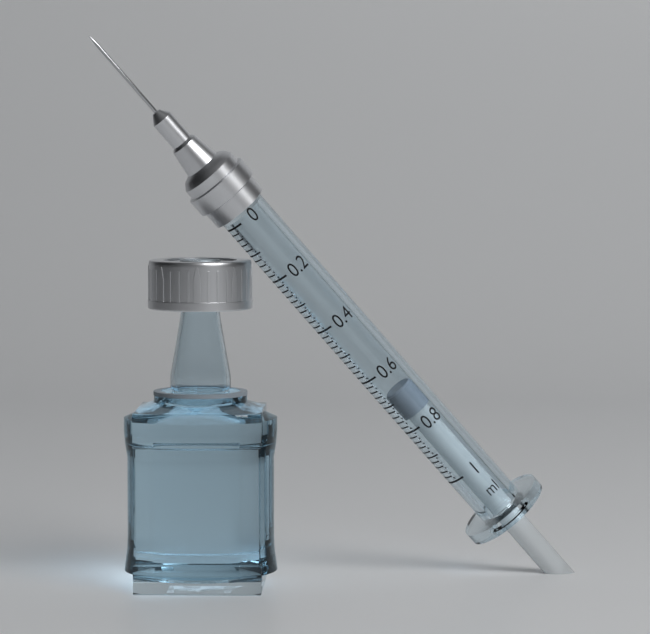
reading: 0.68 ml
